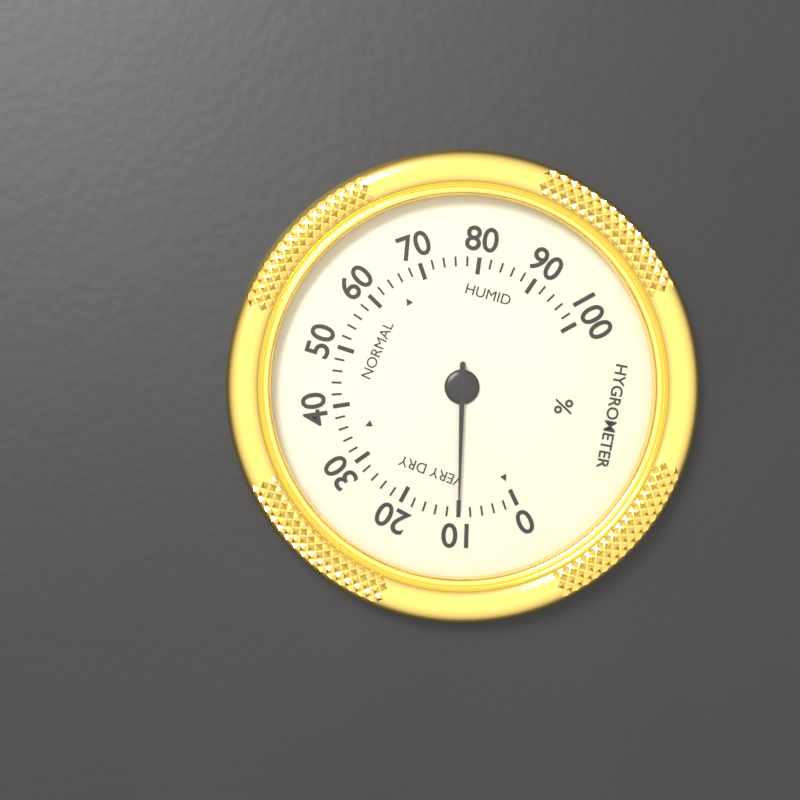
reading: 10 %
